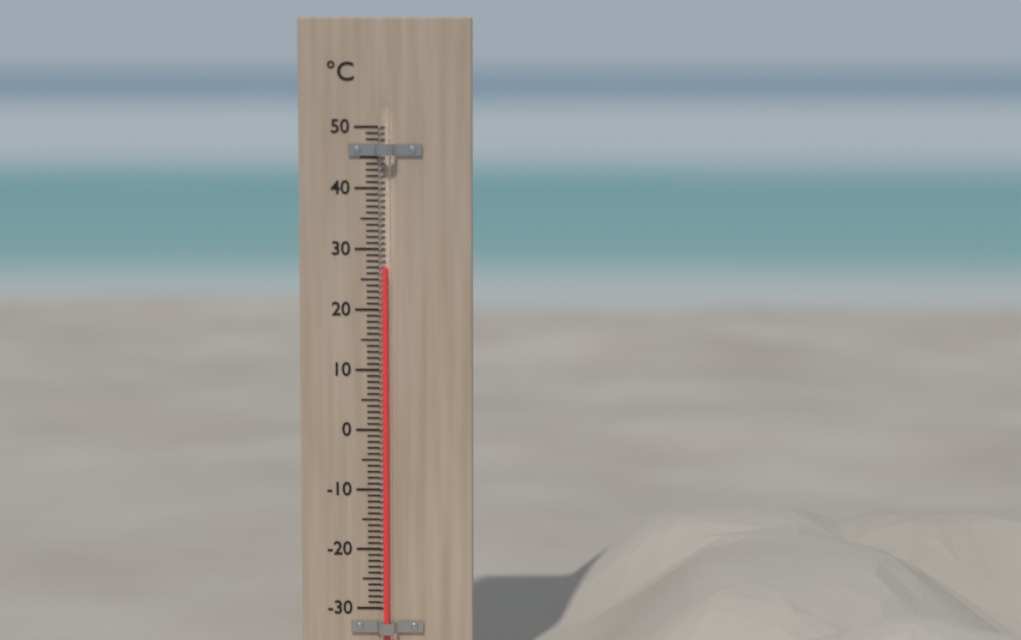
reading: 27 °C
